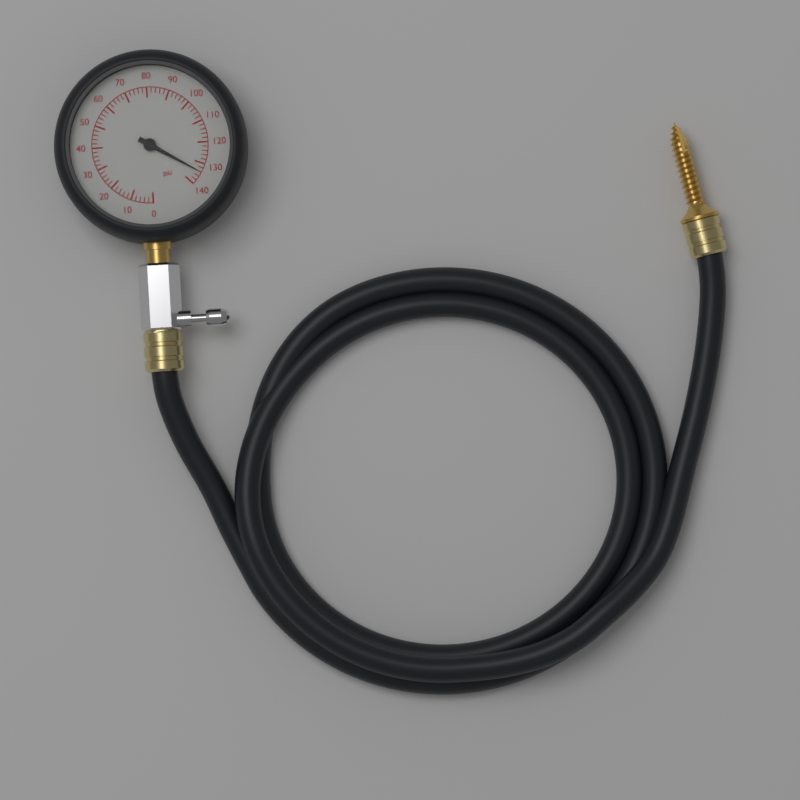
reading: 134 psi
